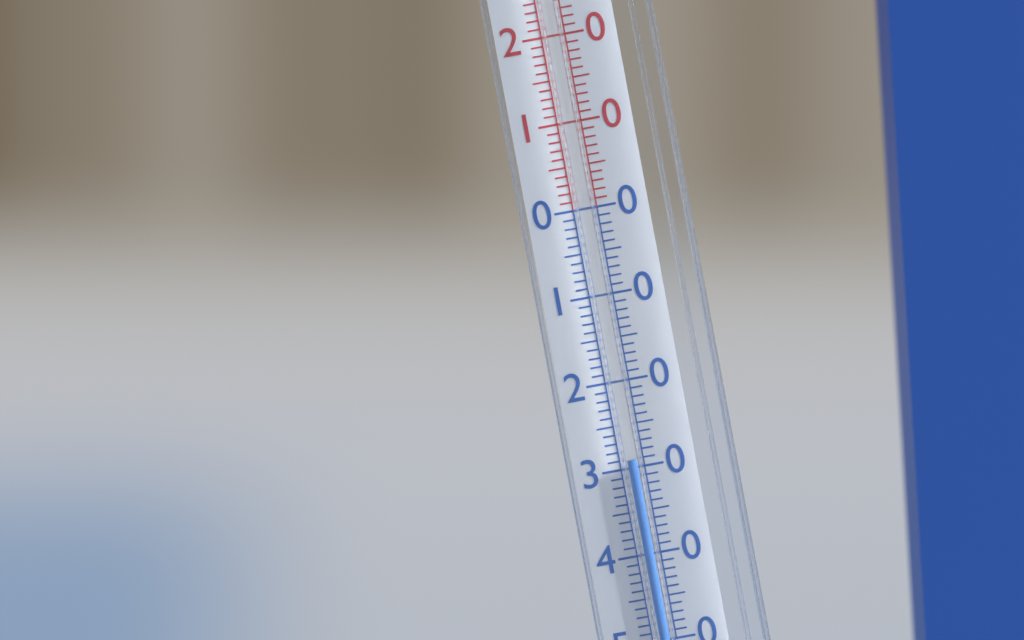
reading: -29 °C
